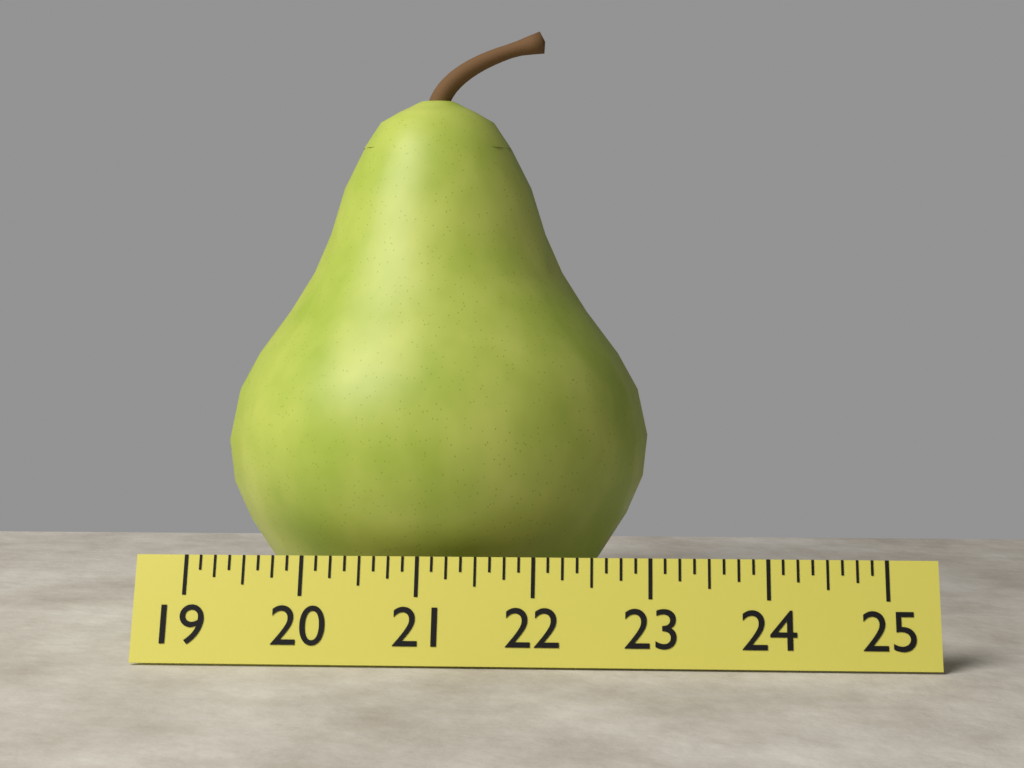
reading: 23.000 (no unit)
